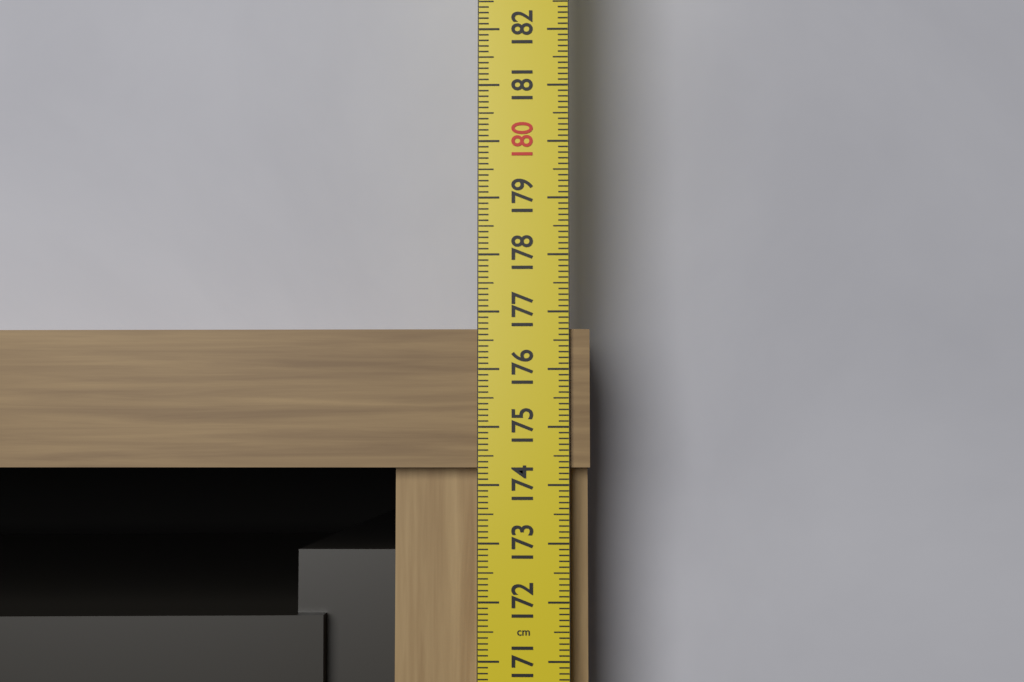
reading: 176.7 cm
